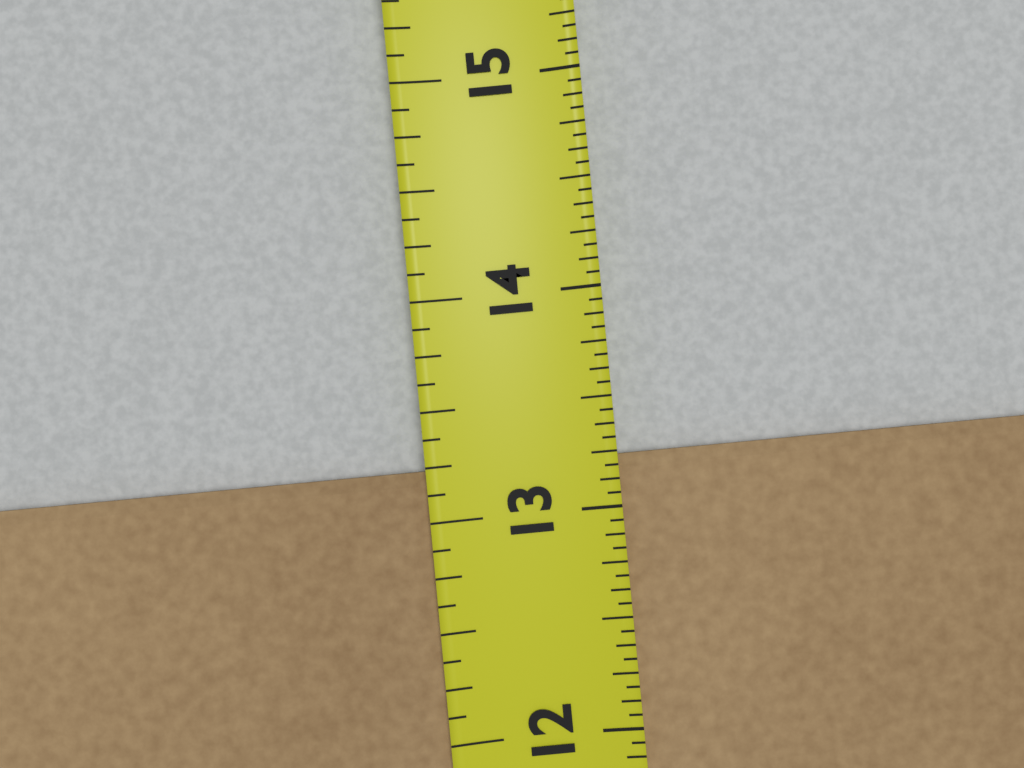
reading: 13.2500 in
